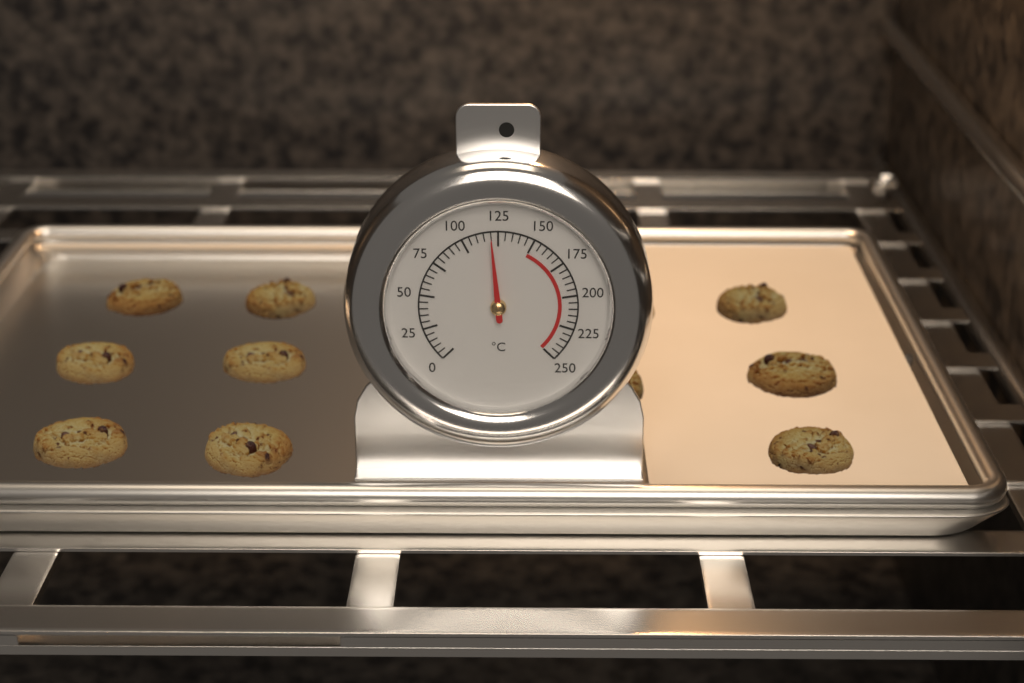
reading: 120 °C
